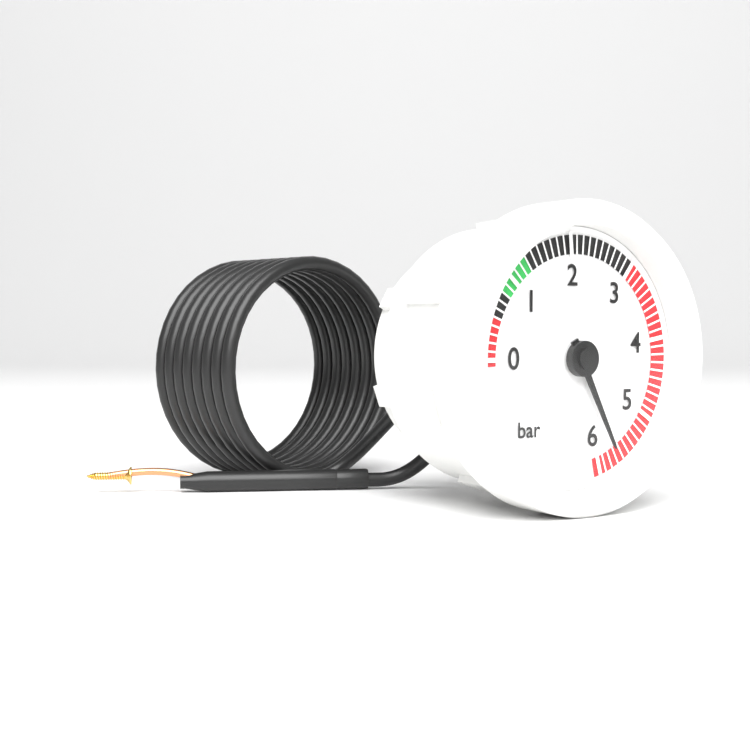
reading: 5.7 bar
